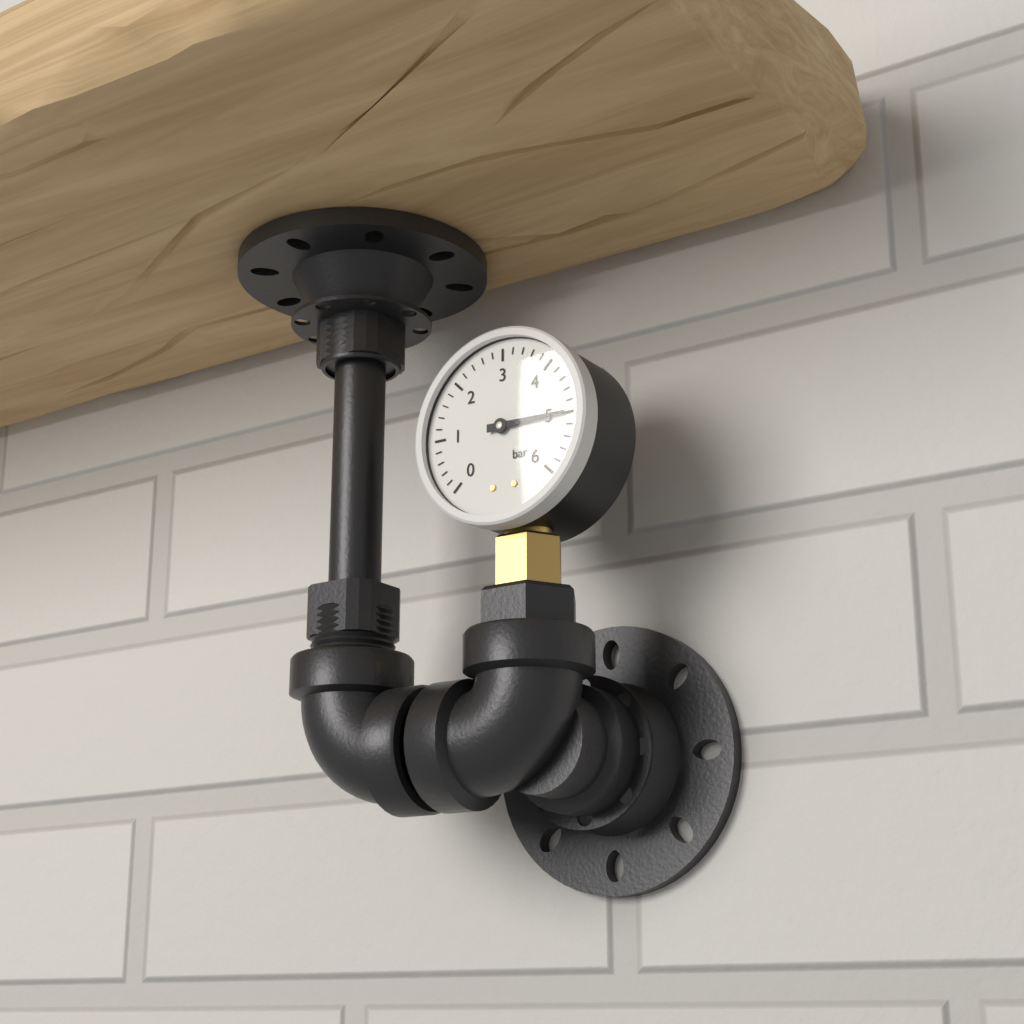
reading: 5.0 bar
